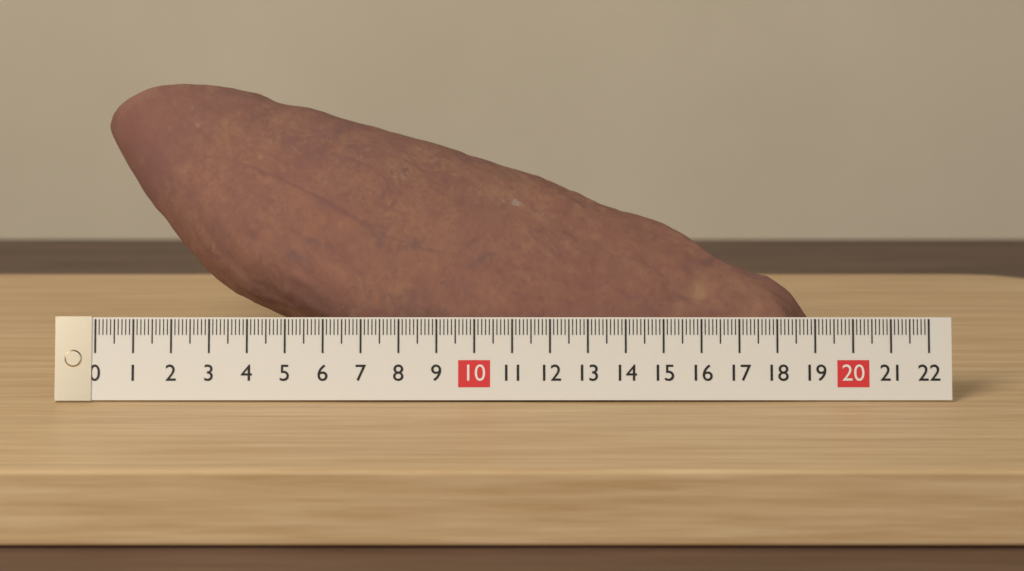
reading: 19.0 (no unit)
